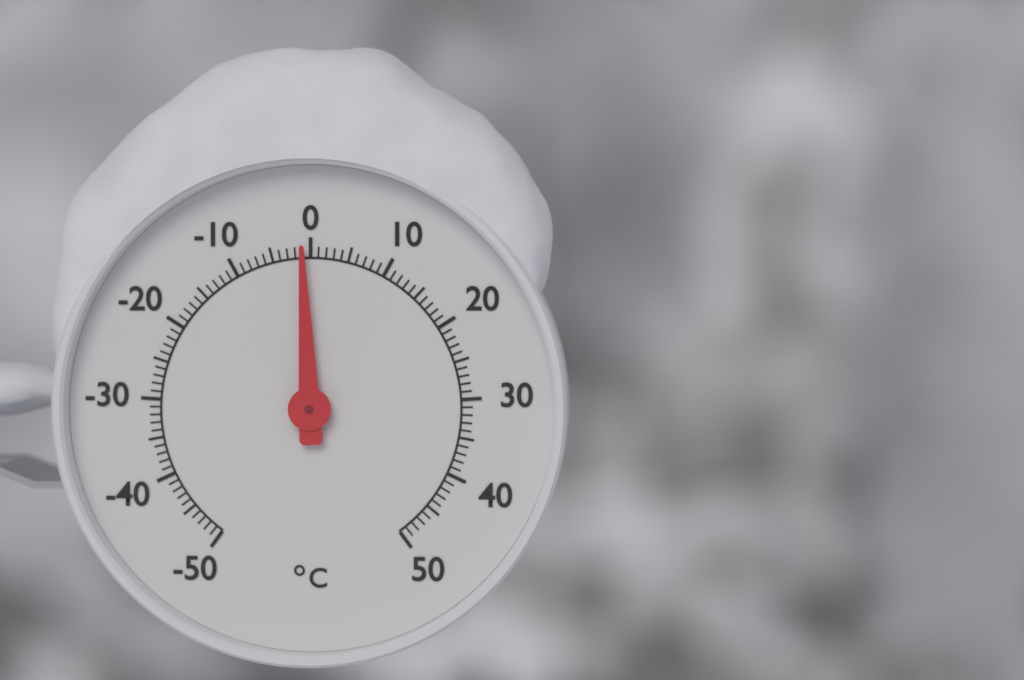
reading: -1 °C
